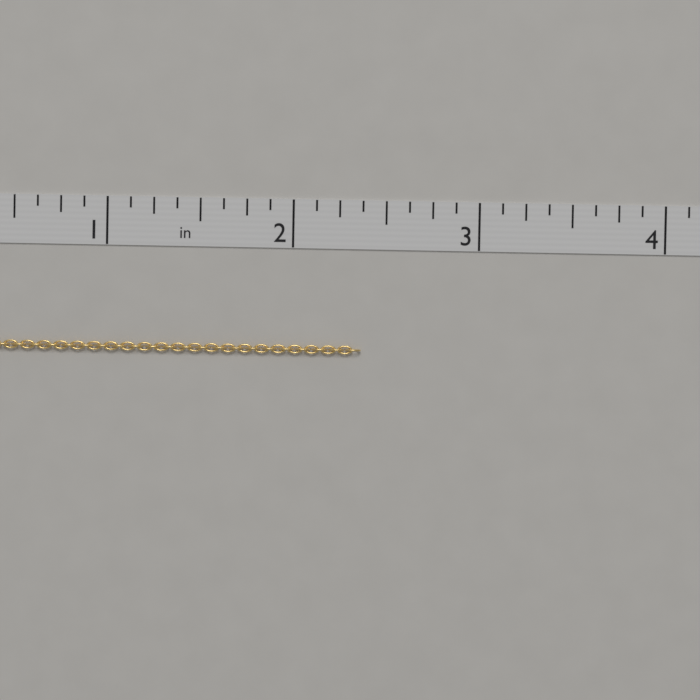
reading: 2.375 in
